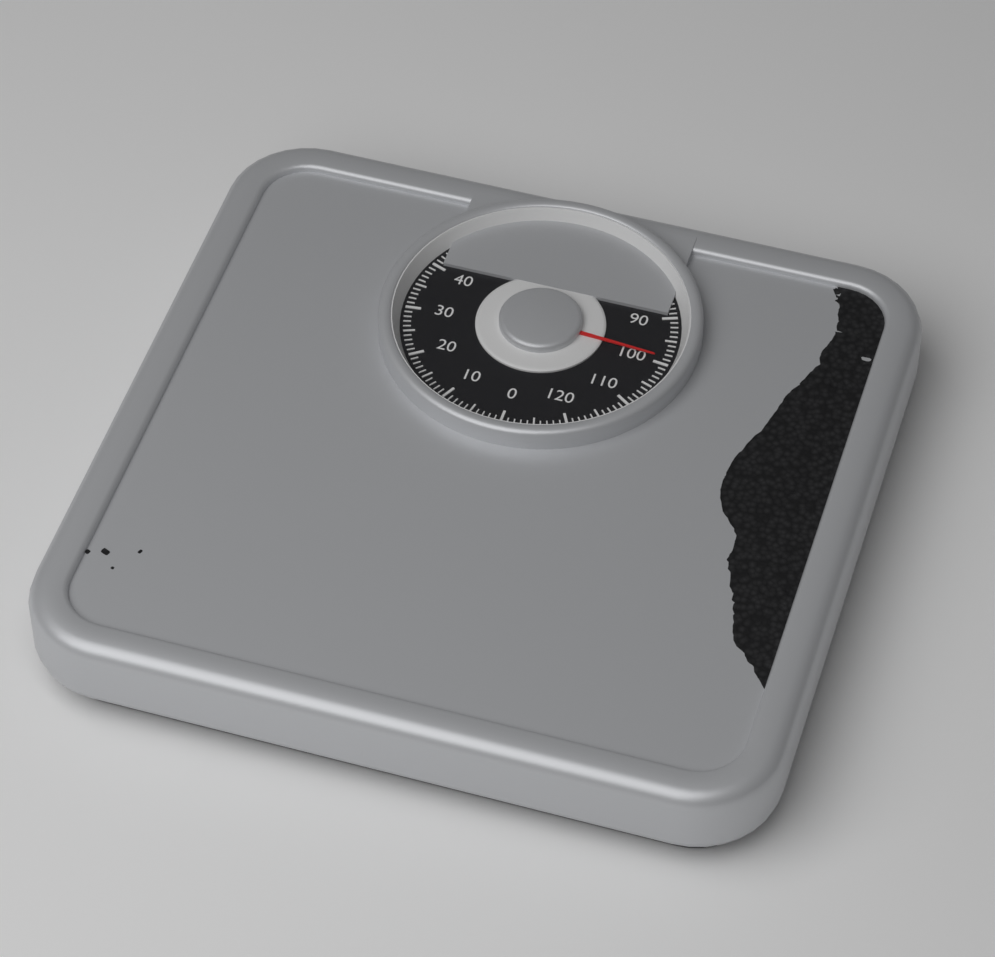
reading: 99 kg
